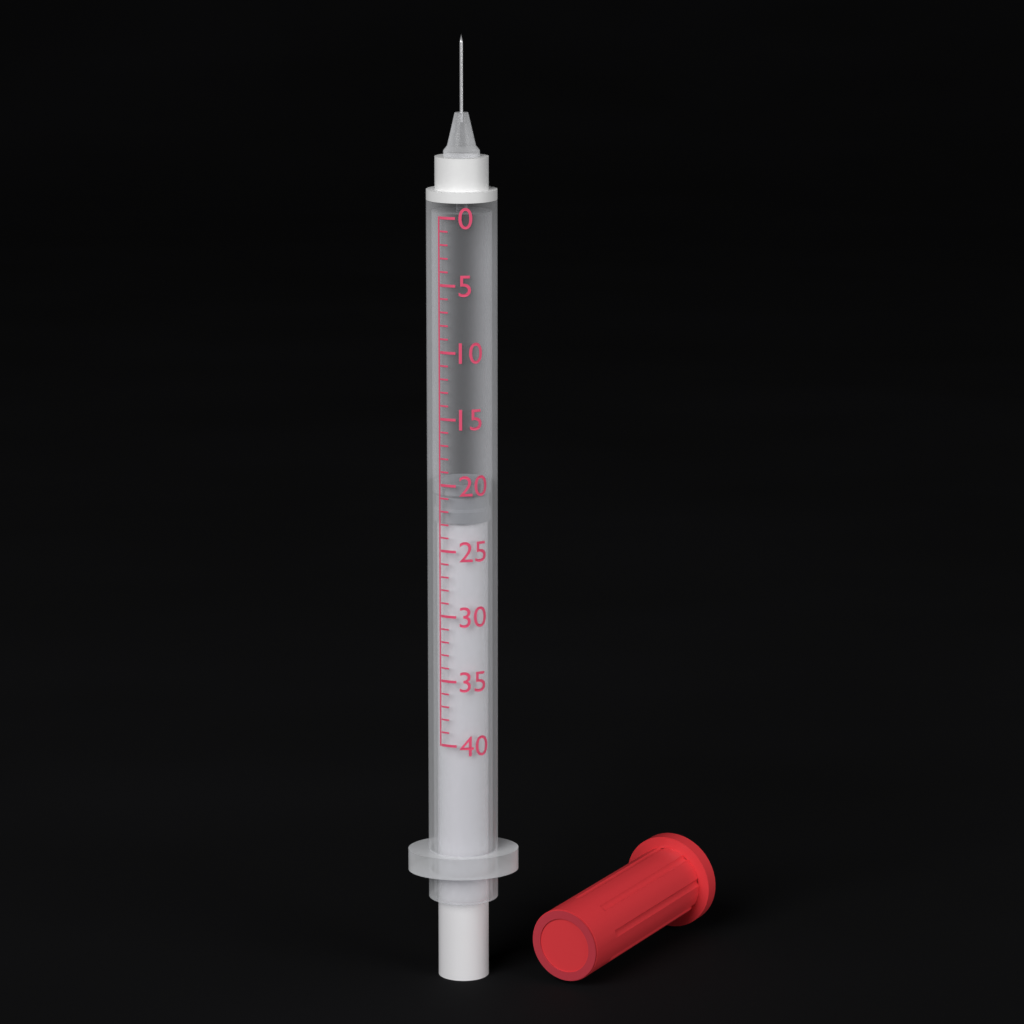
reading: 20 (no unit)
